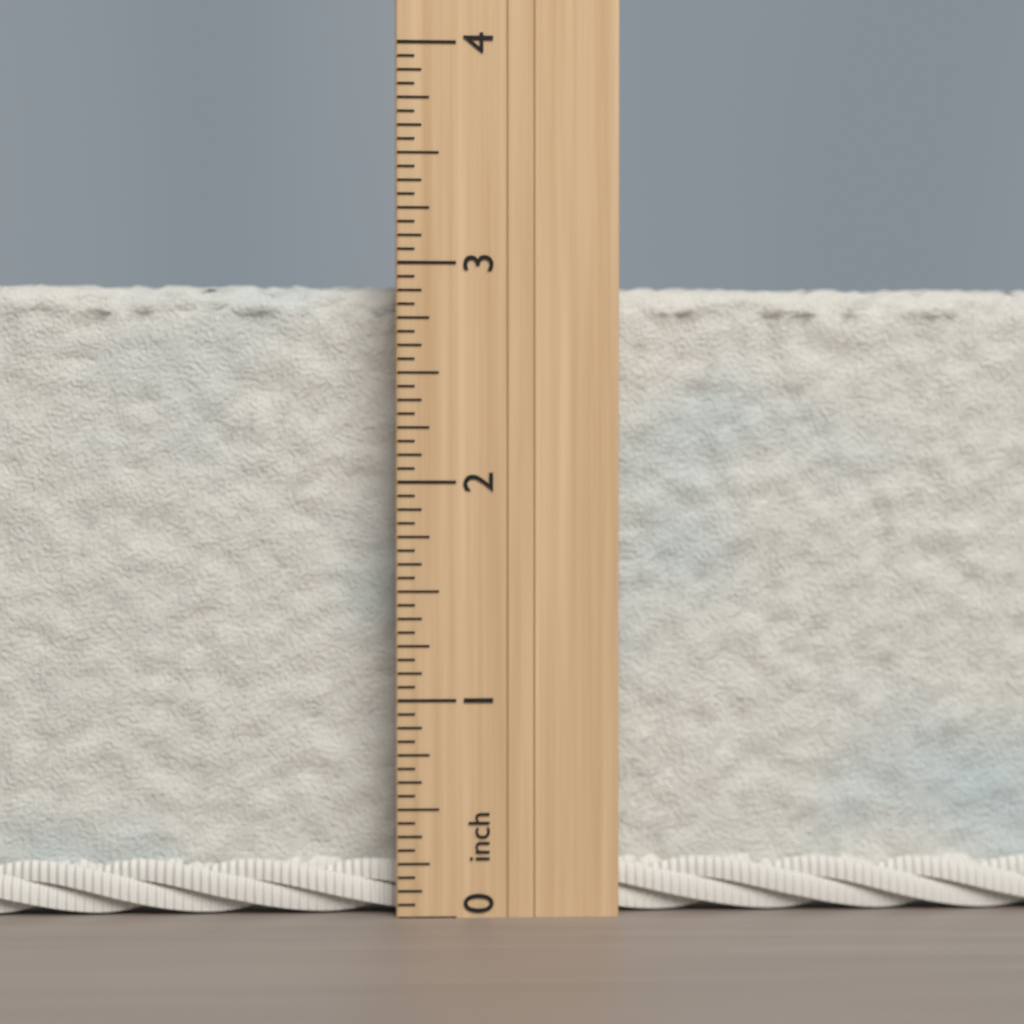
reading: 2.9375 inch
